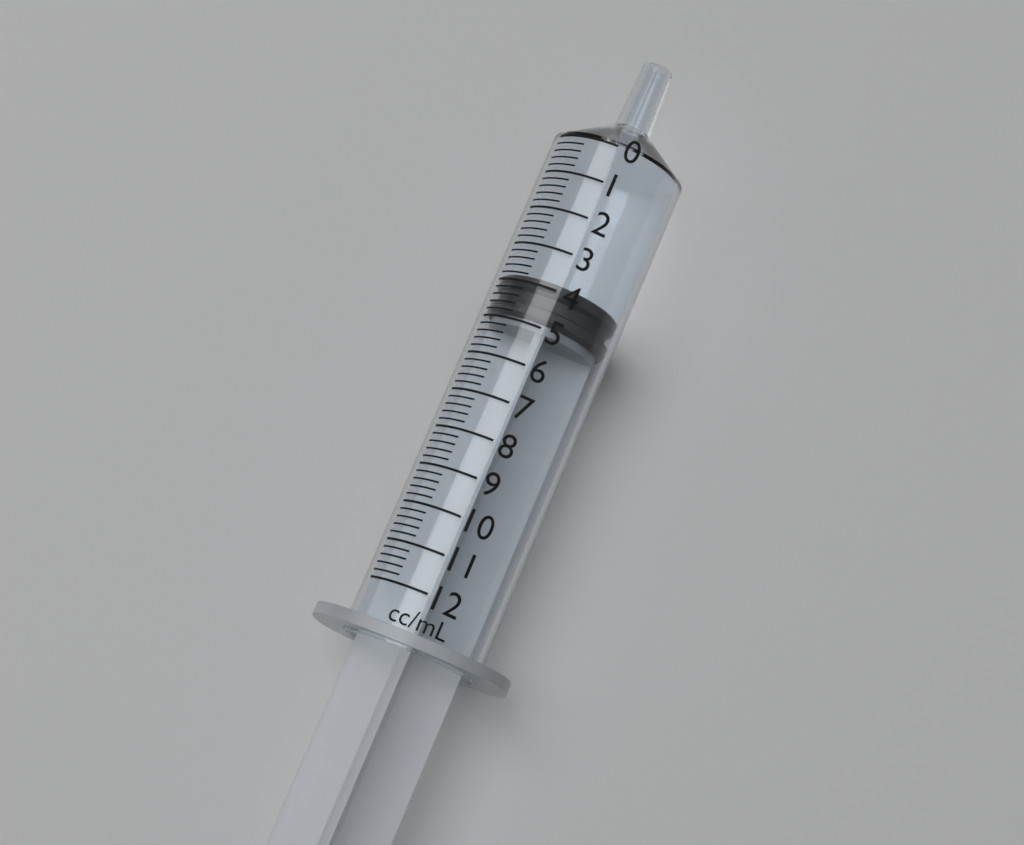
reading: 3.8 ml
